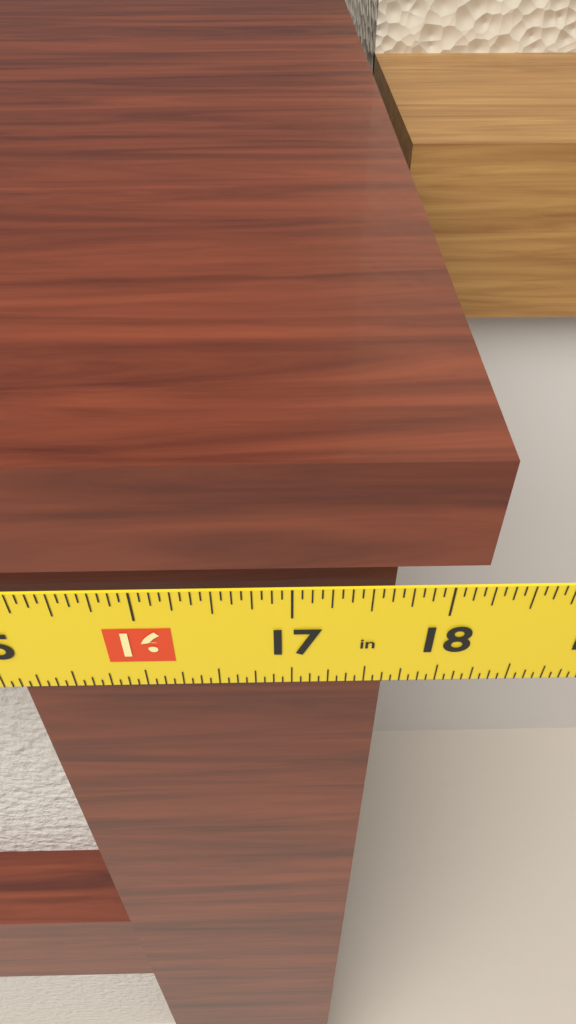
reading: 18.1875 in
